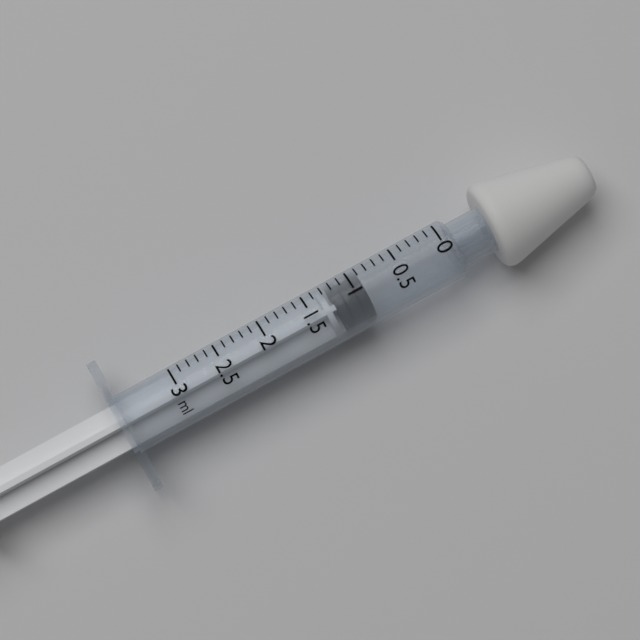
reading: 0.9 ml
